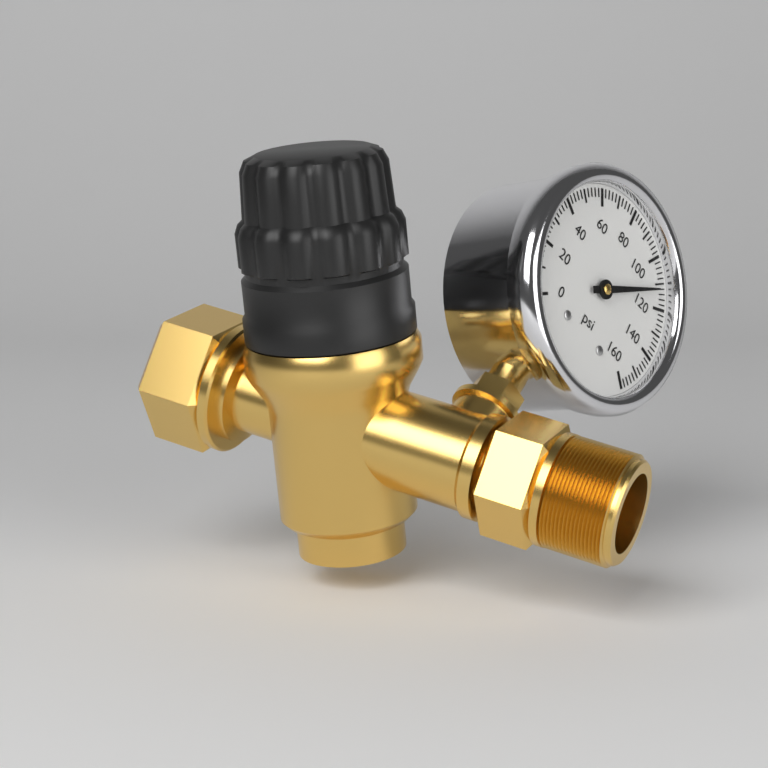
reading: 112 psi
